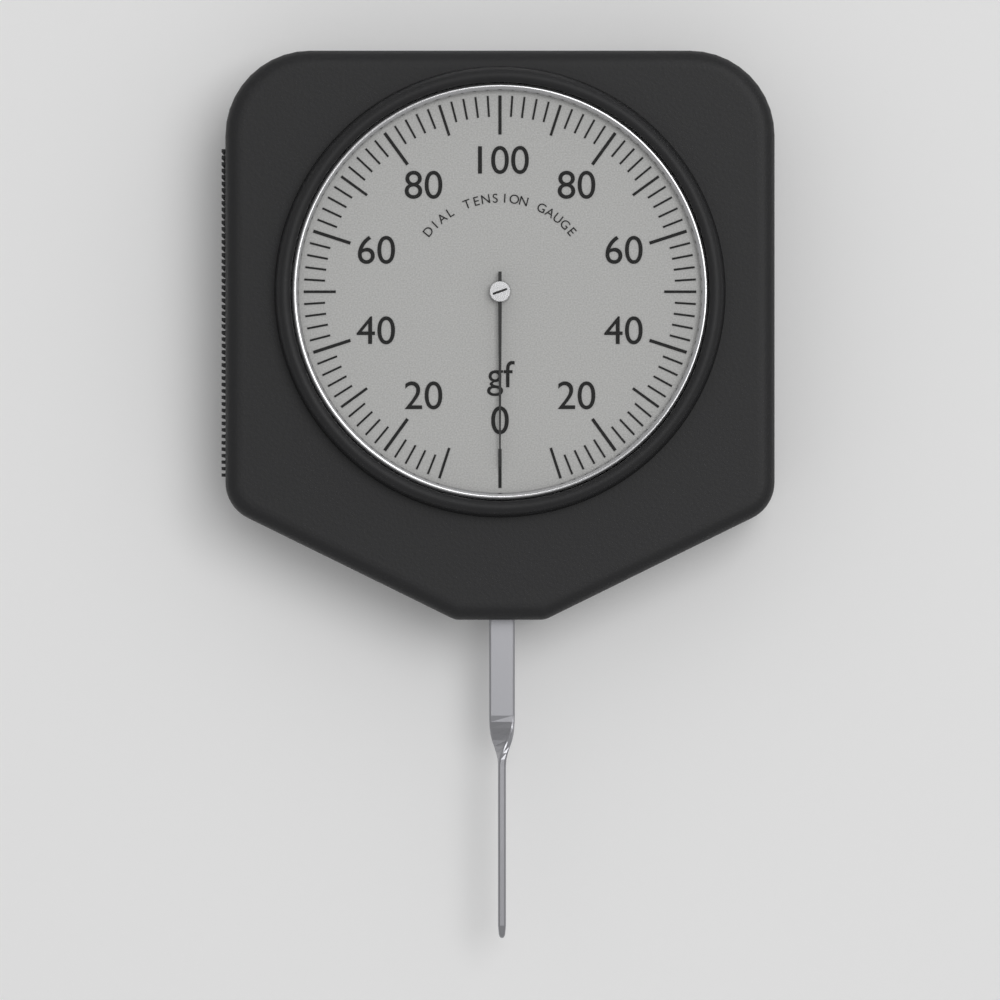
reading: 0 gf
